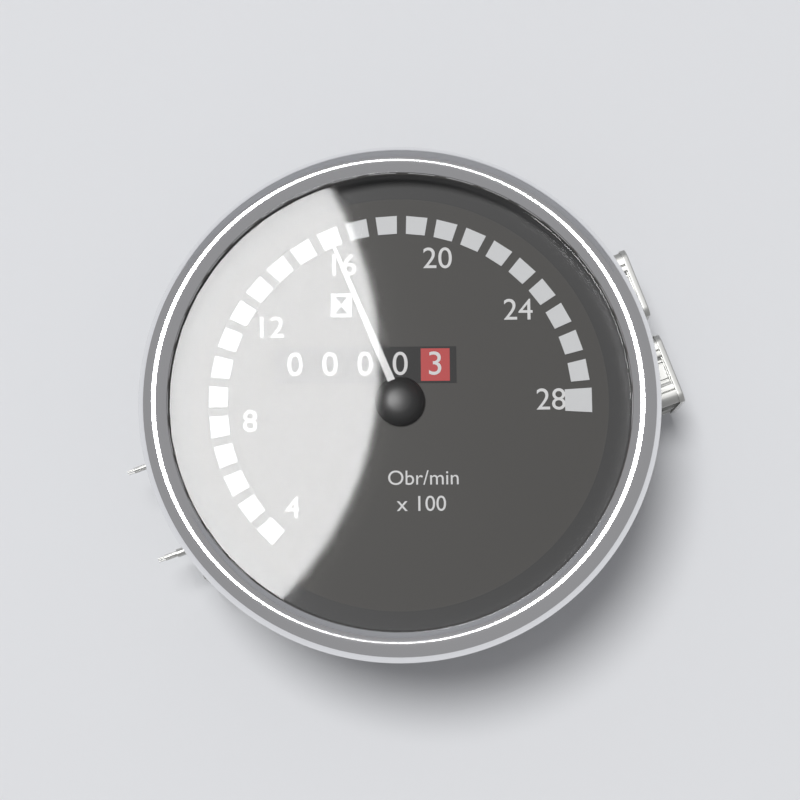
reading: 16 Obr/min x100
